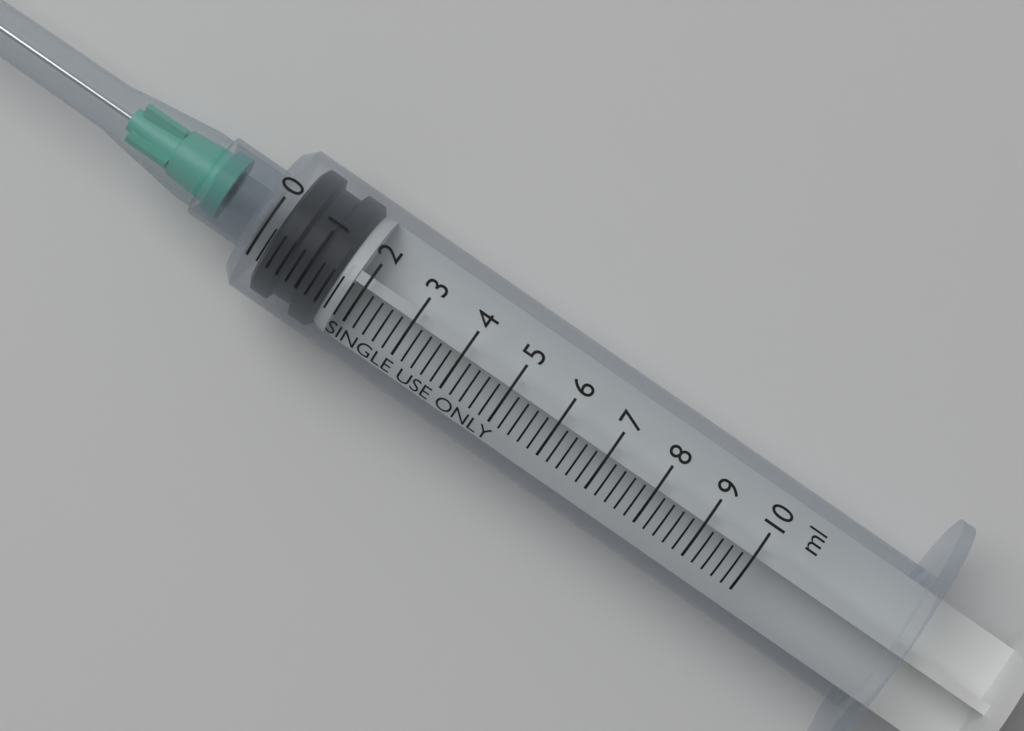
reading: 0.2 ml
